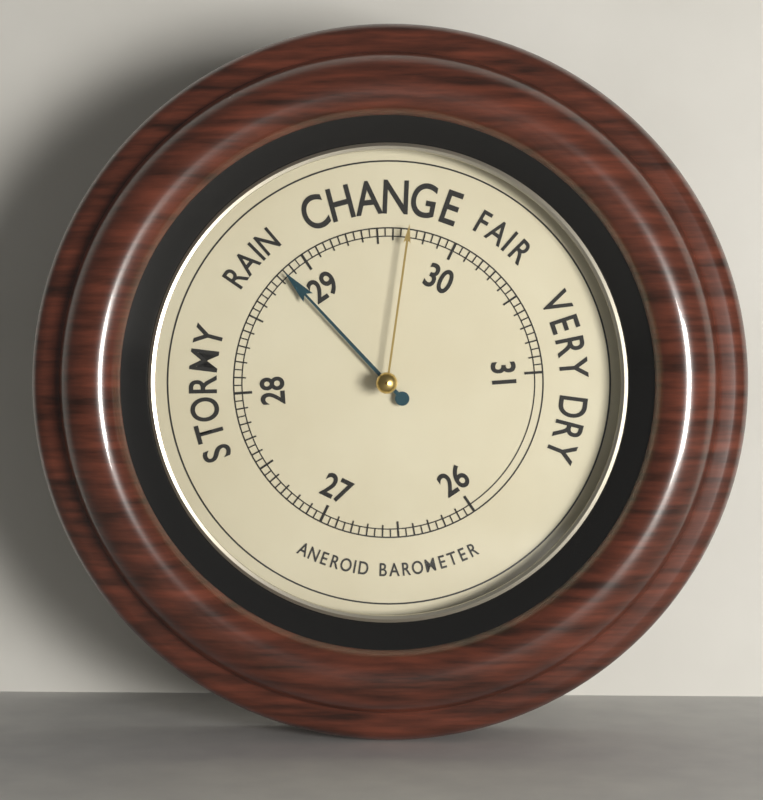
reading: 28.85 (no unit)
